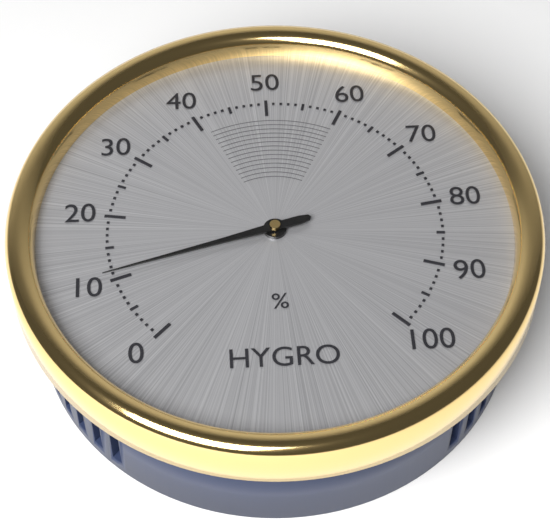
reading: 11 %
